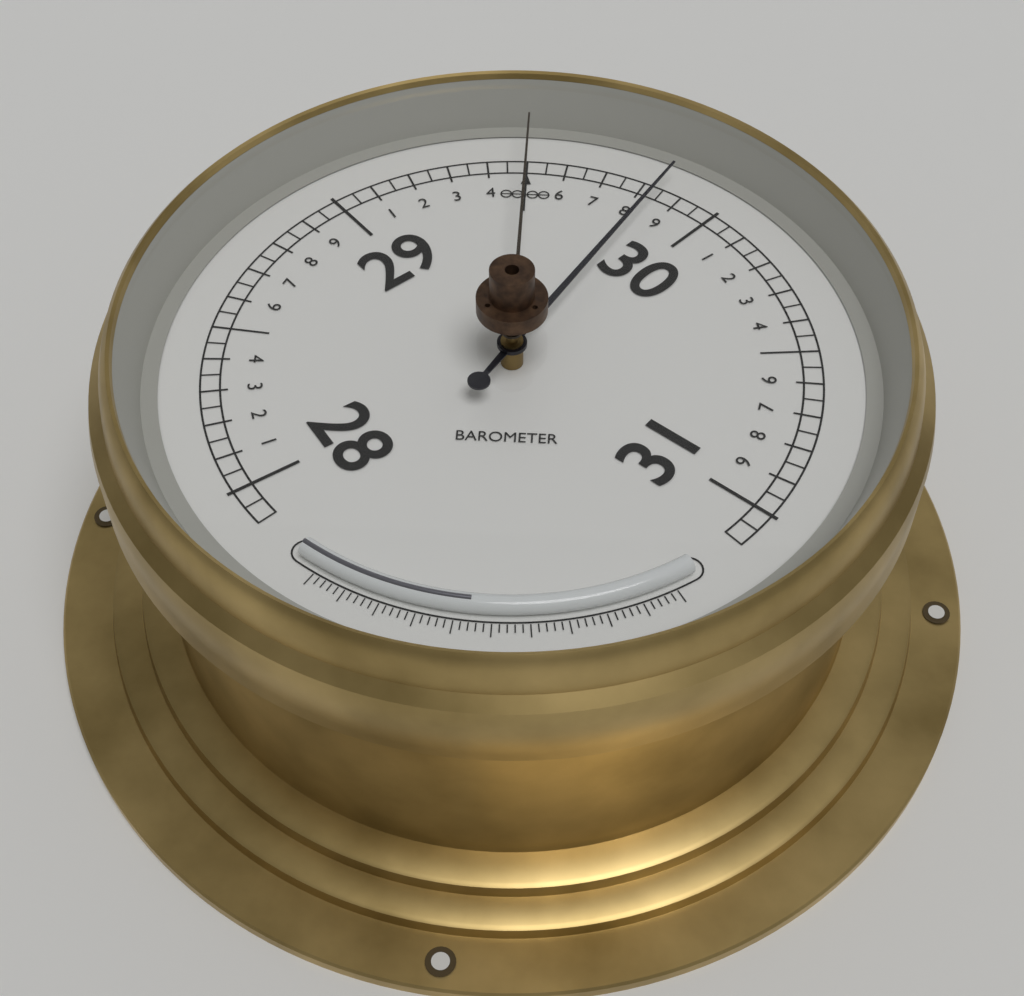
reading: 29.85 (no unit)
